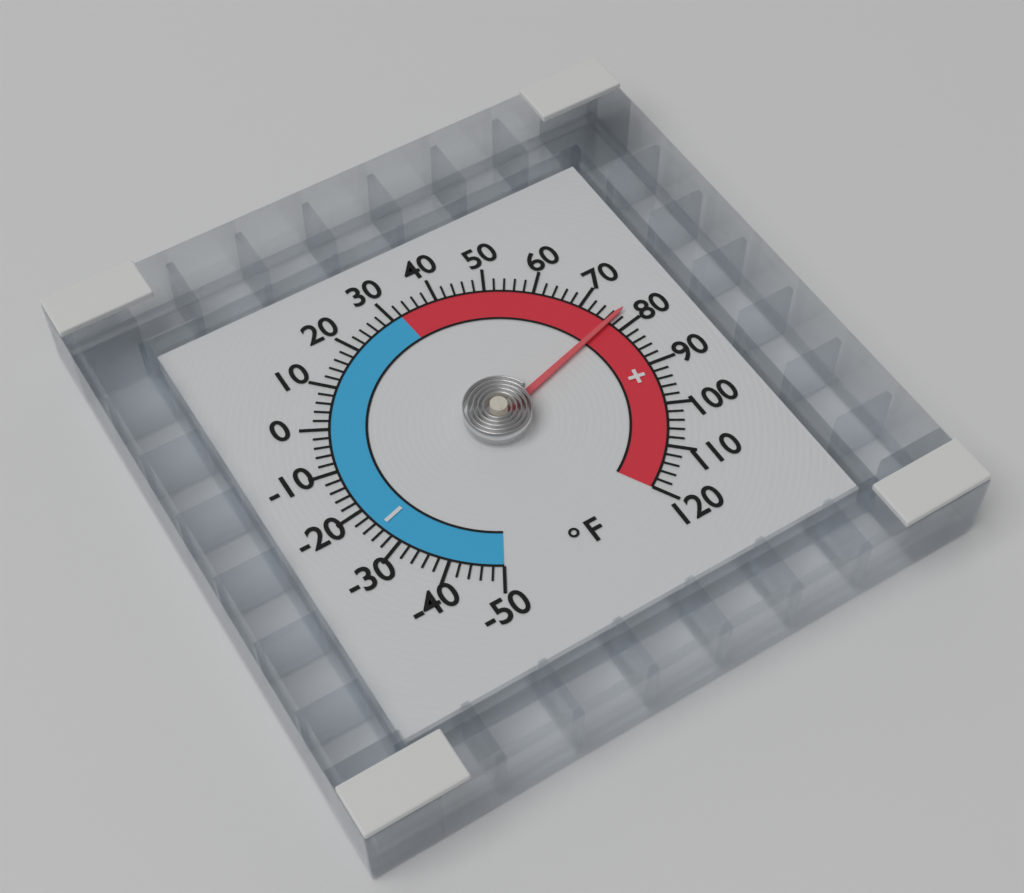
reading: 77 °F
